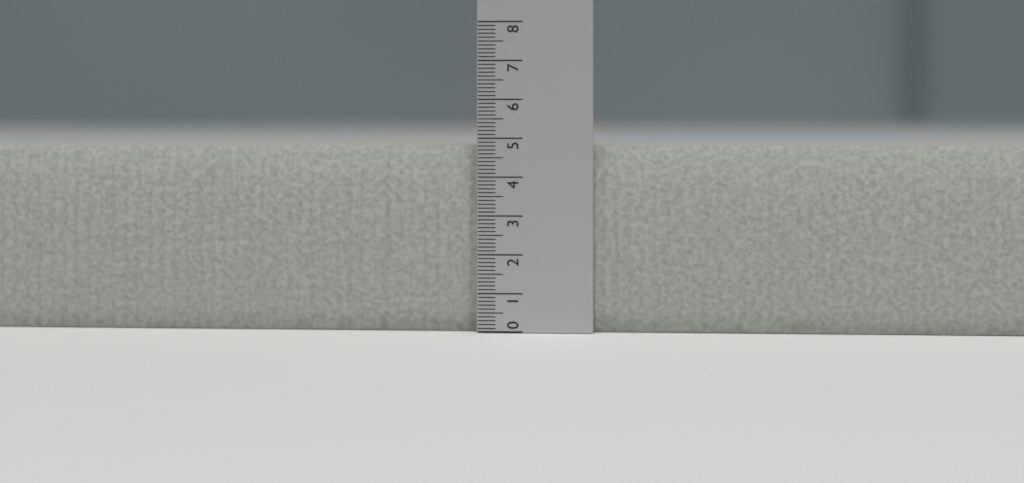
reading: 4.8 (no unit)
